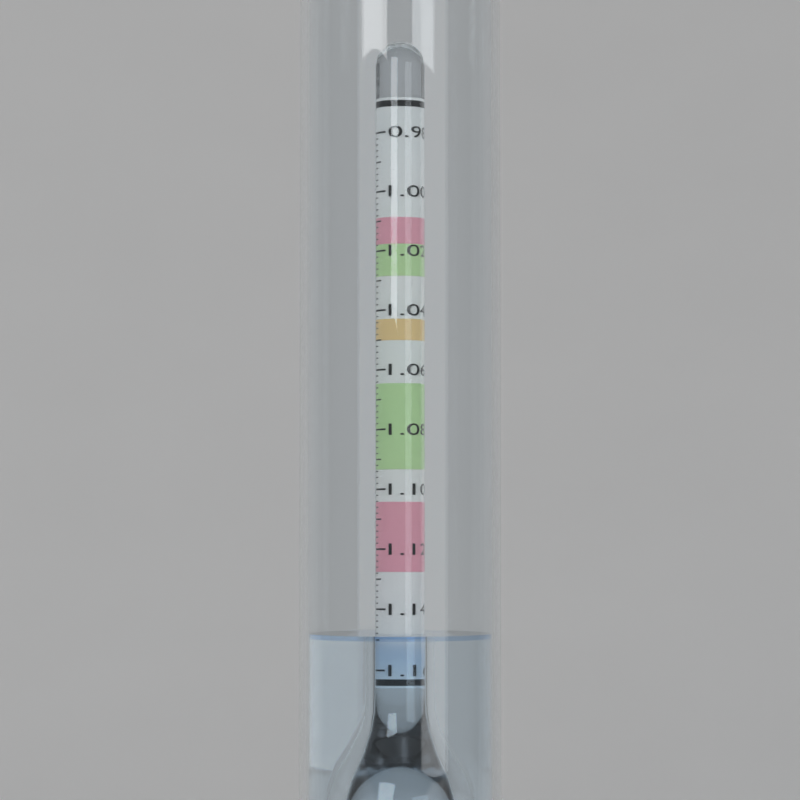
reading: 1.148 (no unit)
